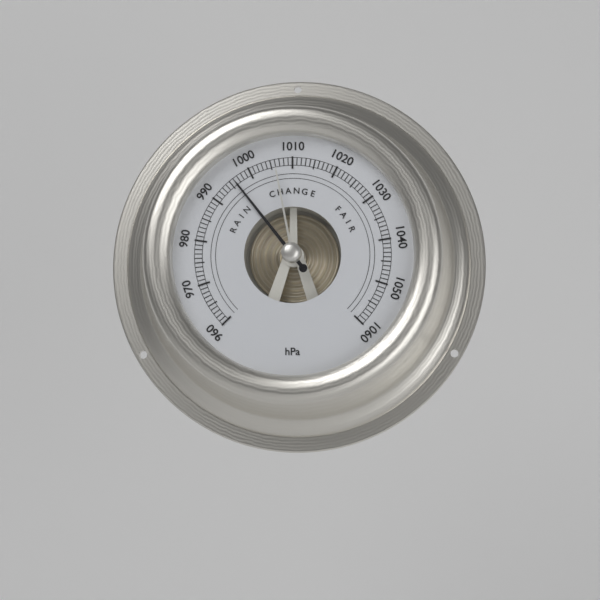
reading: 996 hPa
